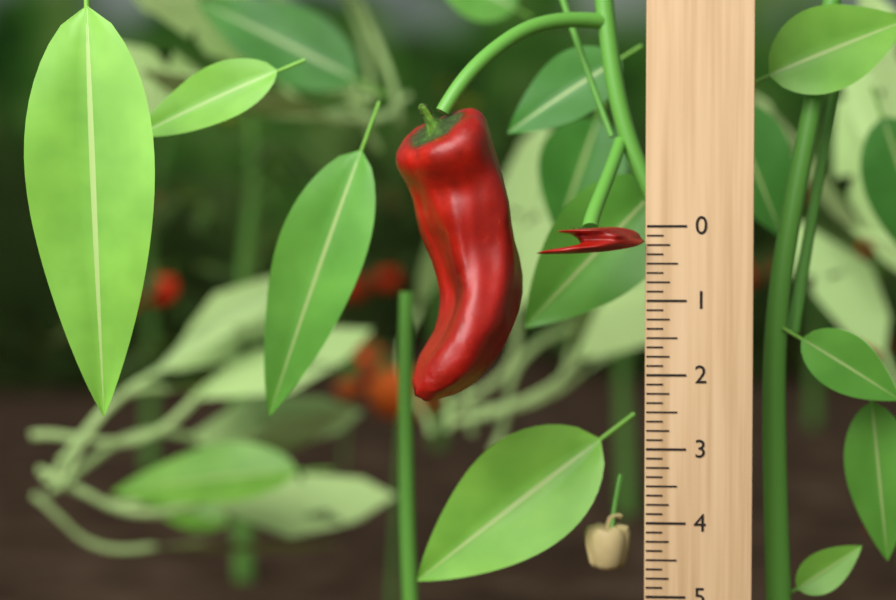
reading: 0.375 (no unit)
